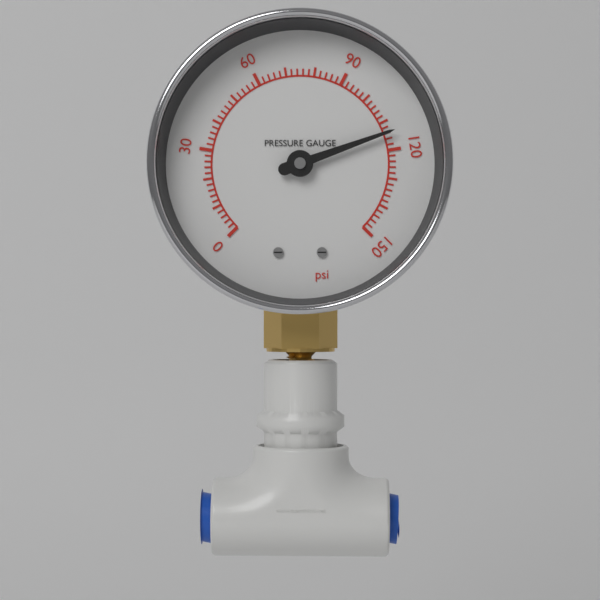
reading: 114 psi
